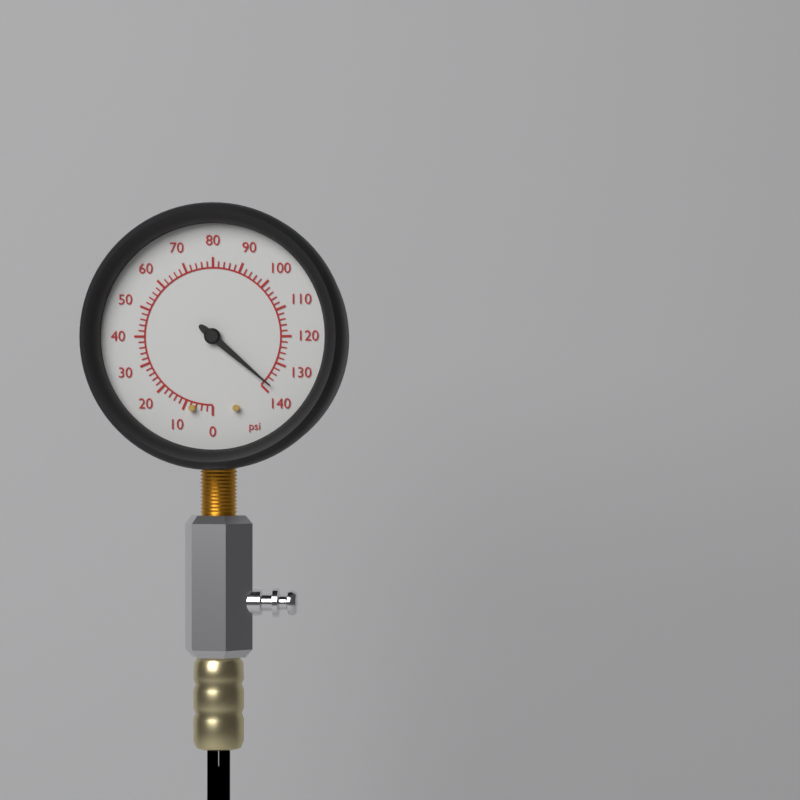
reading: 138 psi
